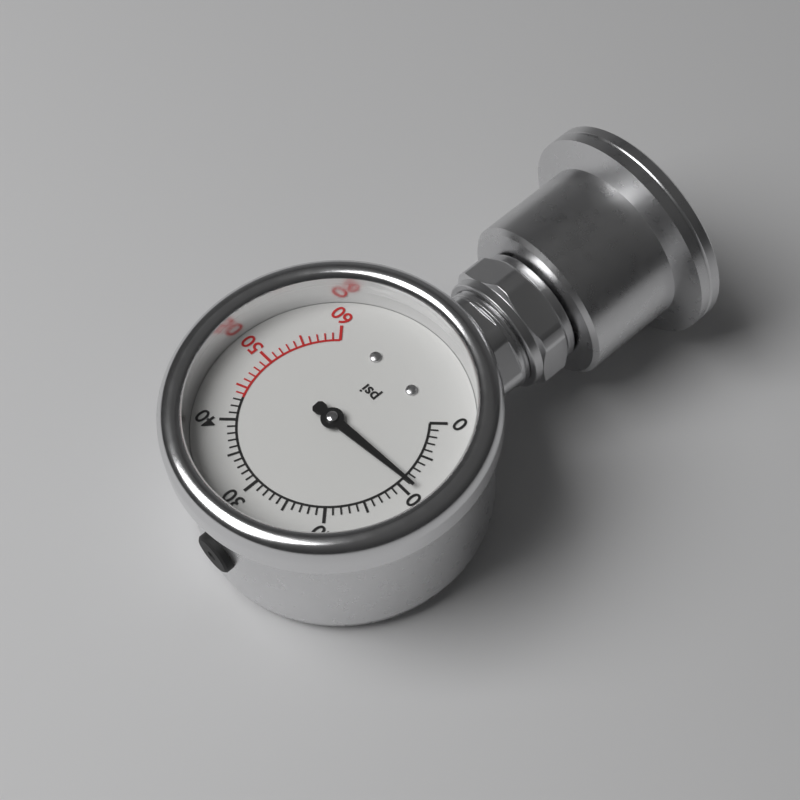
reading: 9 psi
